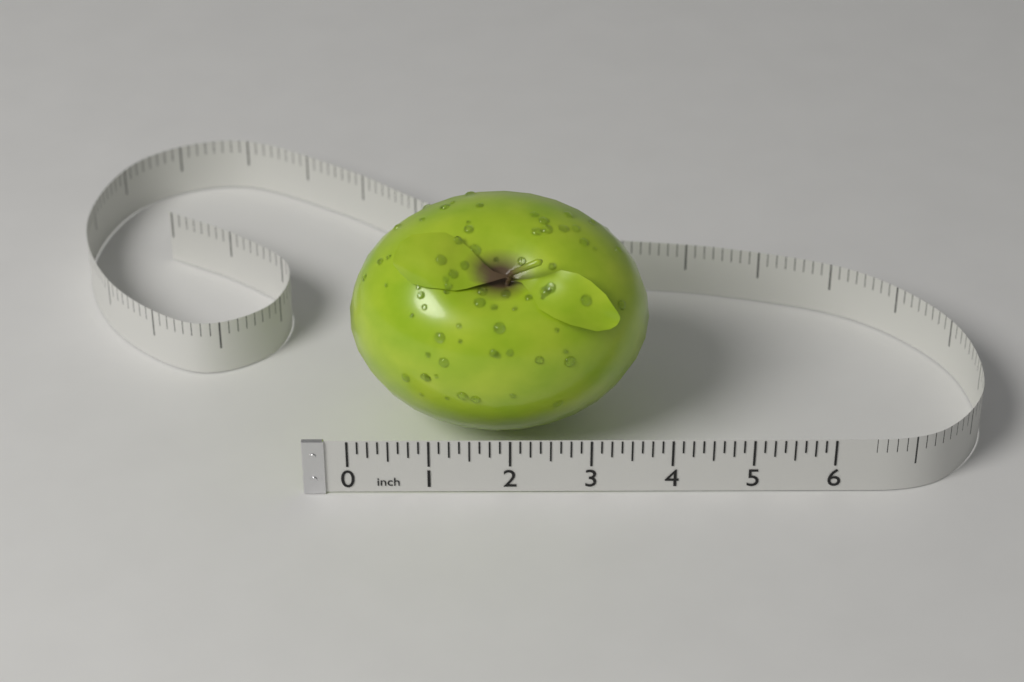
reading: 3.750 in
